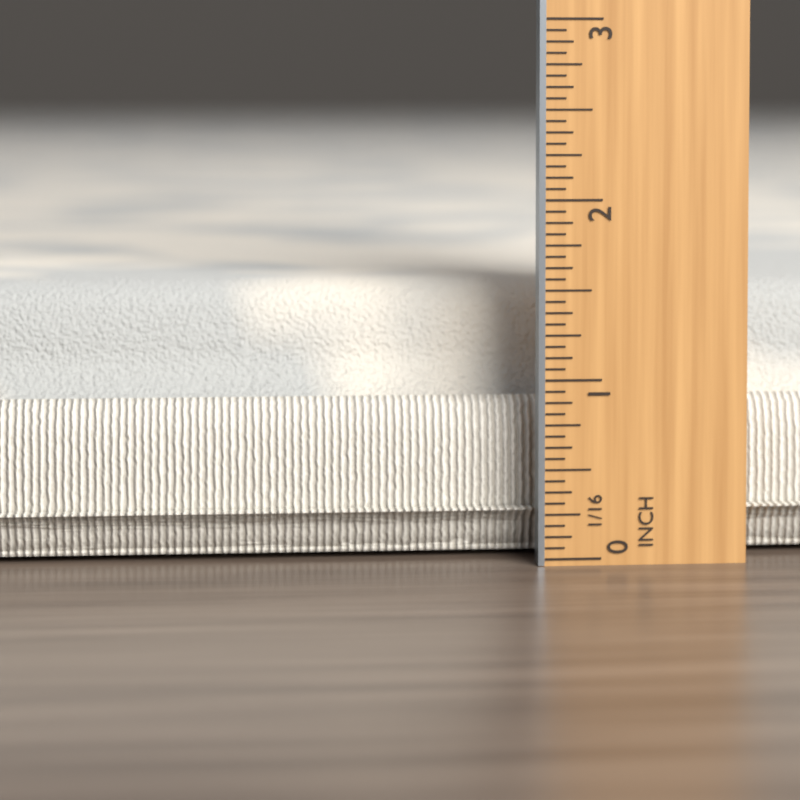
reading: 1.5000 in
